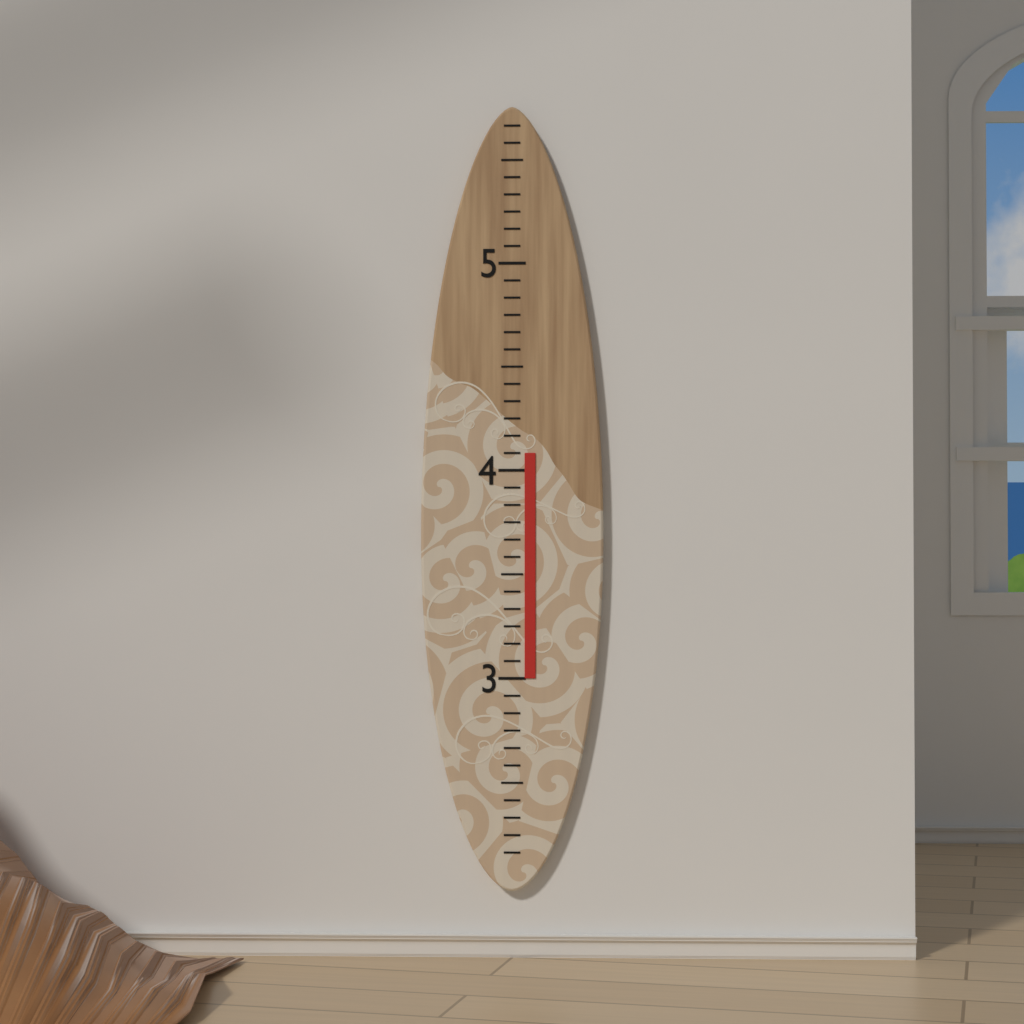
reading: 4.083333 (no unit)
